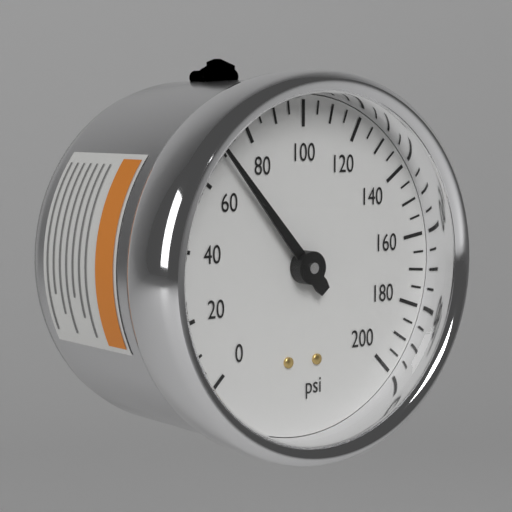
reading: 70 psi
